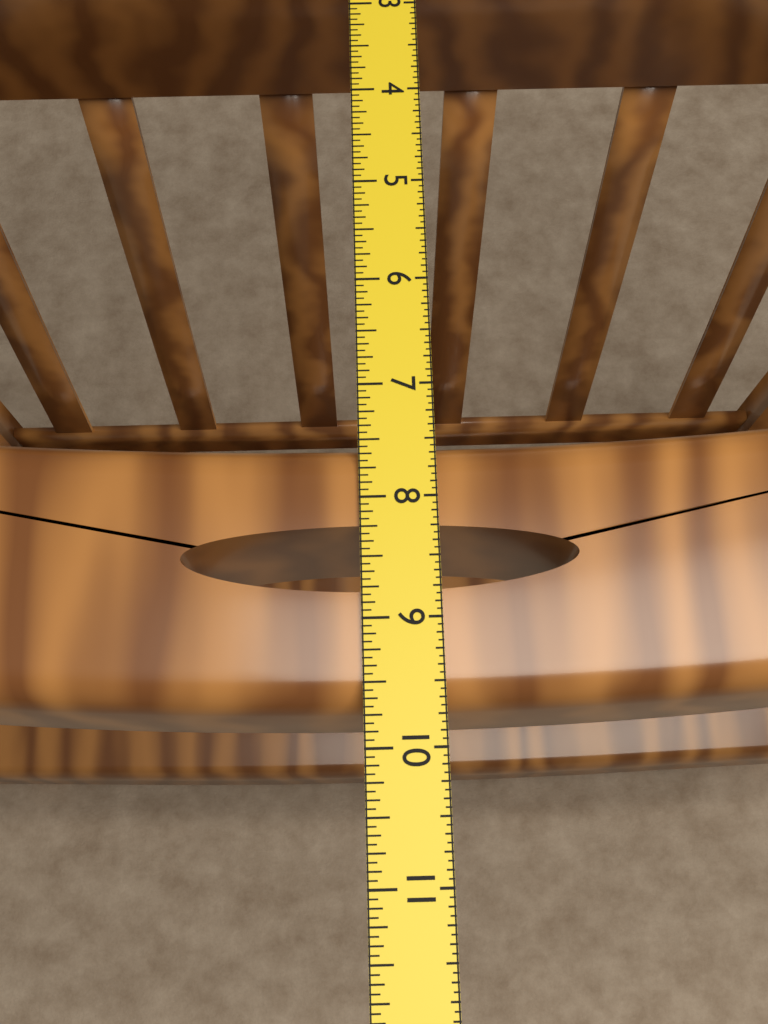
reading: 9.6875 in
